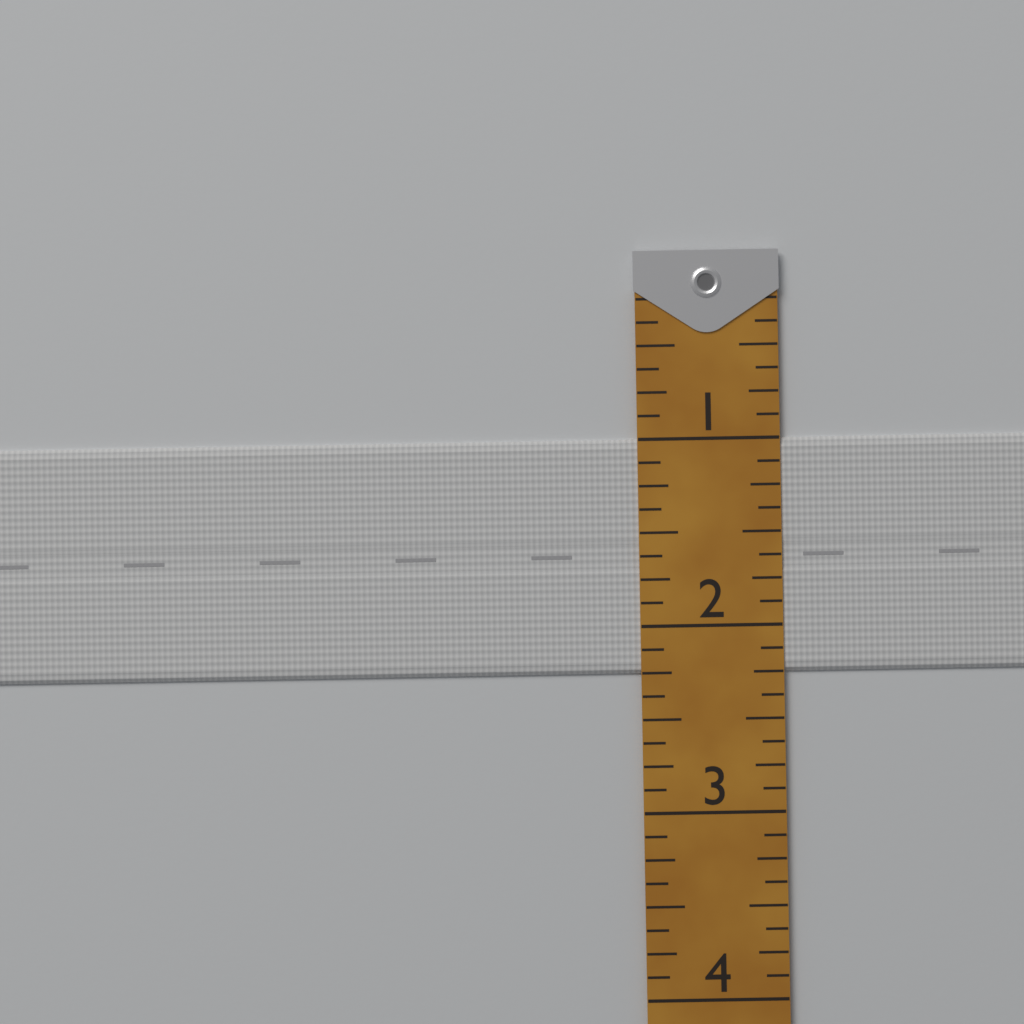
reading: 2.250 (no unit)
